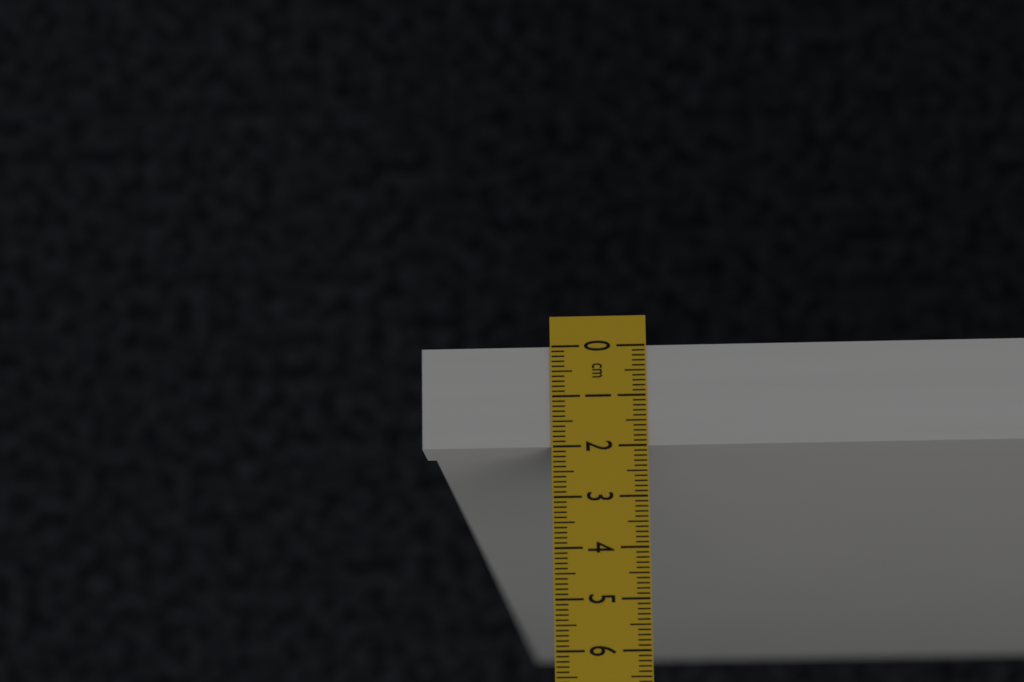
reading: 2.0 cm
